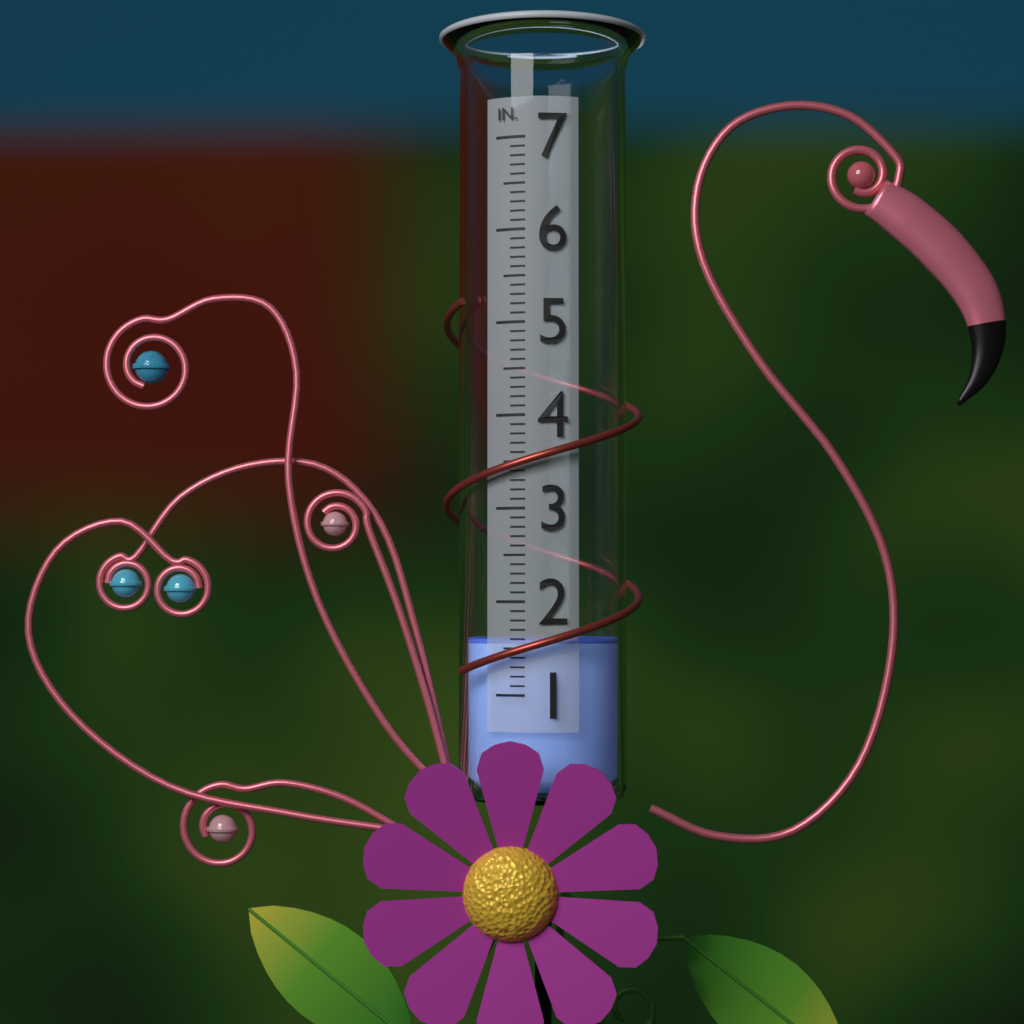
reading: 1.6 in
